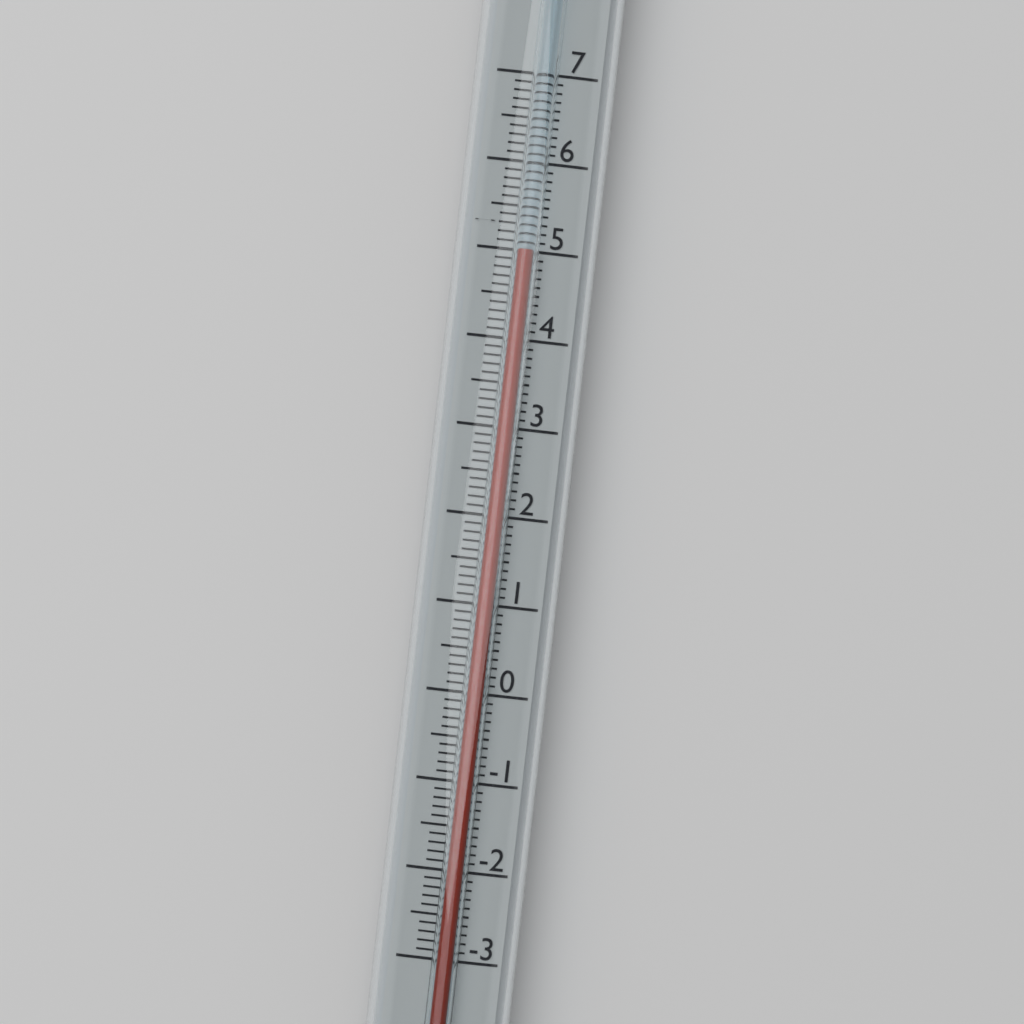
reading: 5.0 (no unit)
